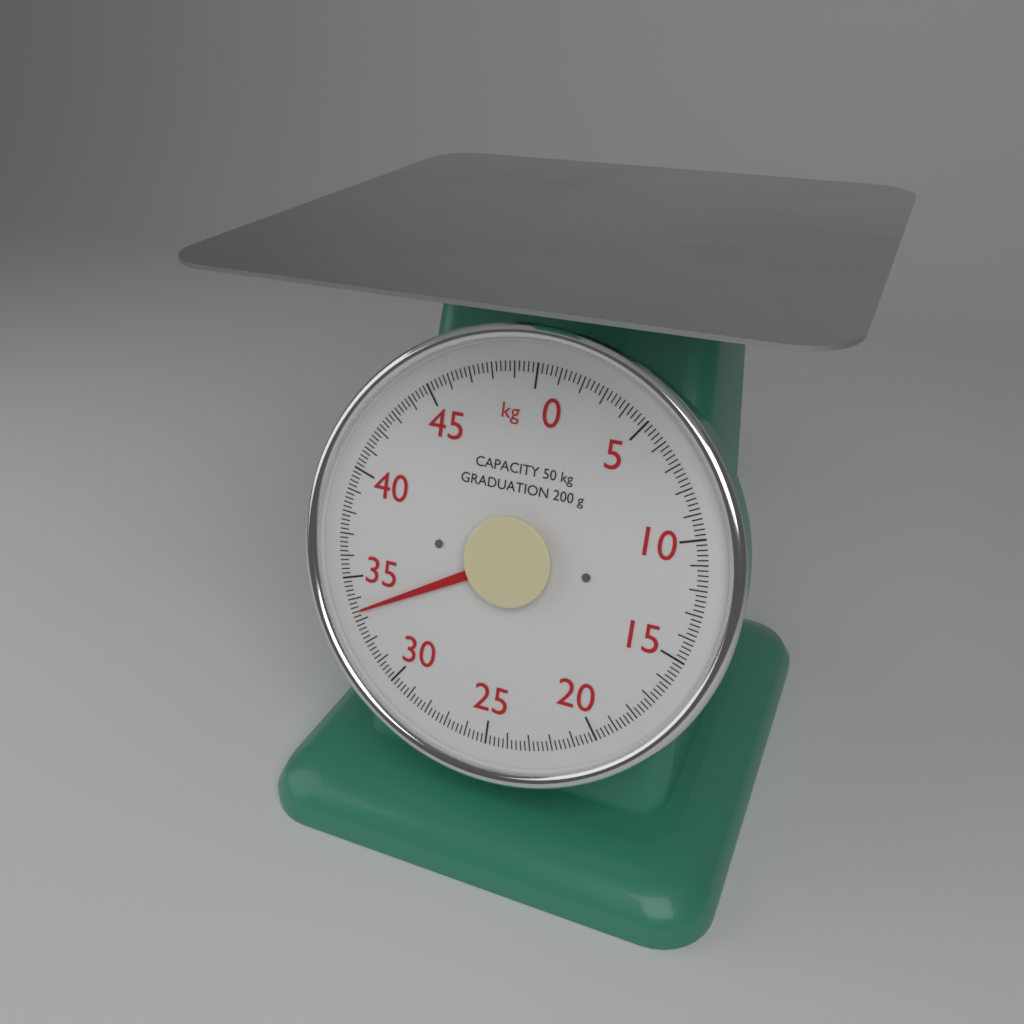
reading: 33.4 kg
